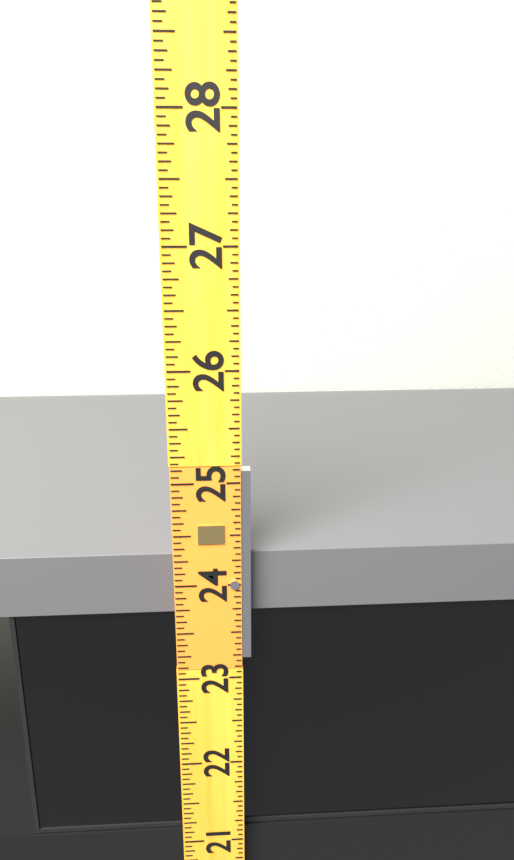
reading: 24.2500 (no unit)
